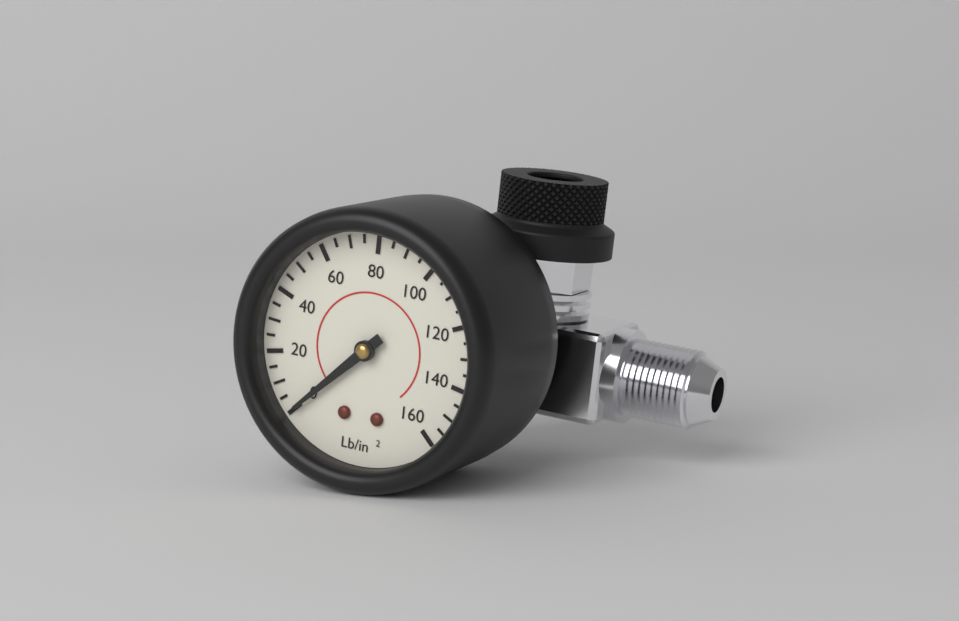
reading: 0 psi
